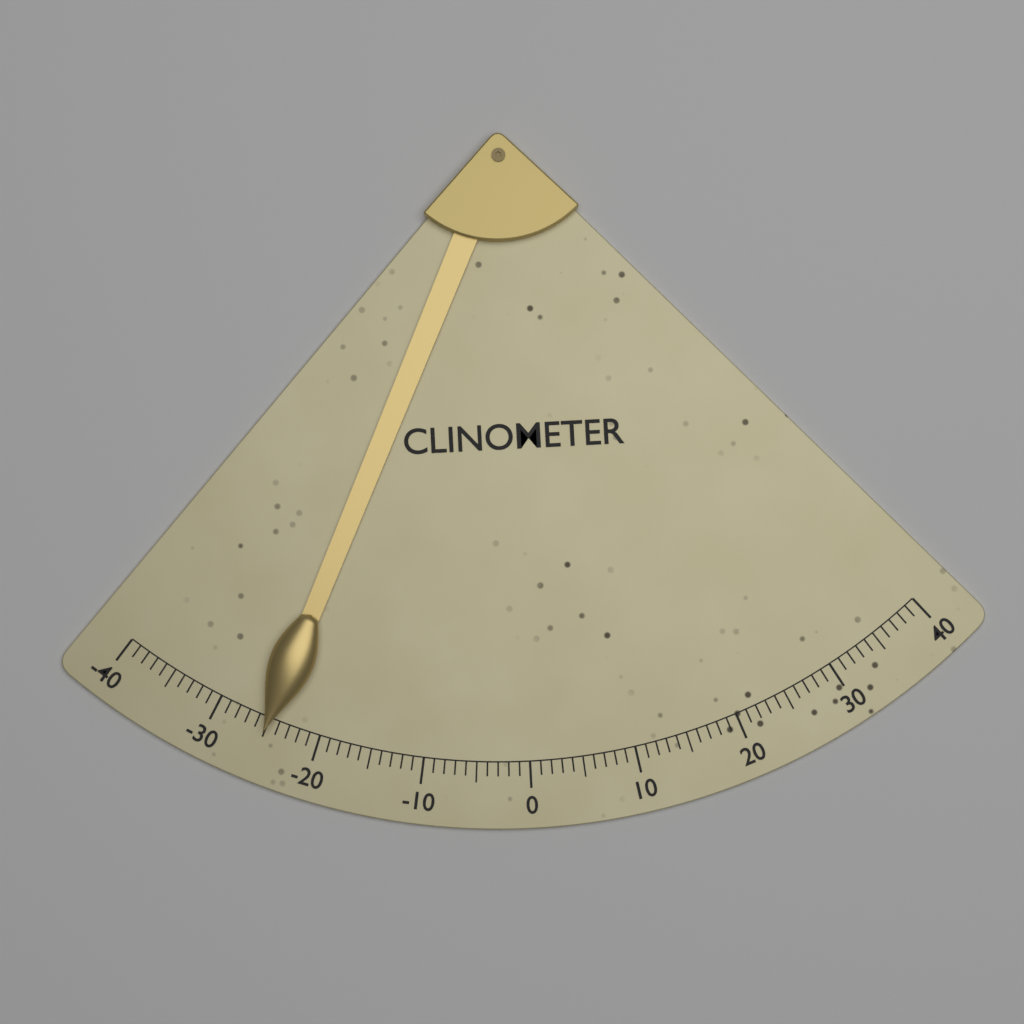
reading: -25 (no unit)
